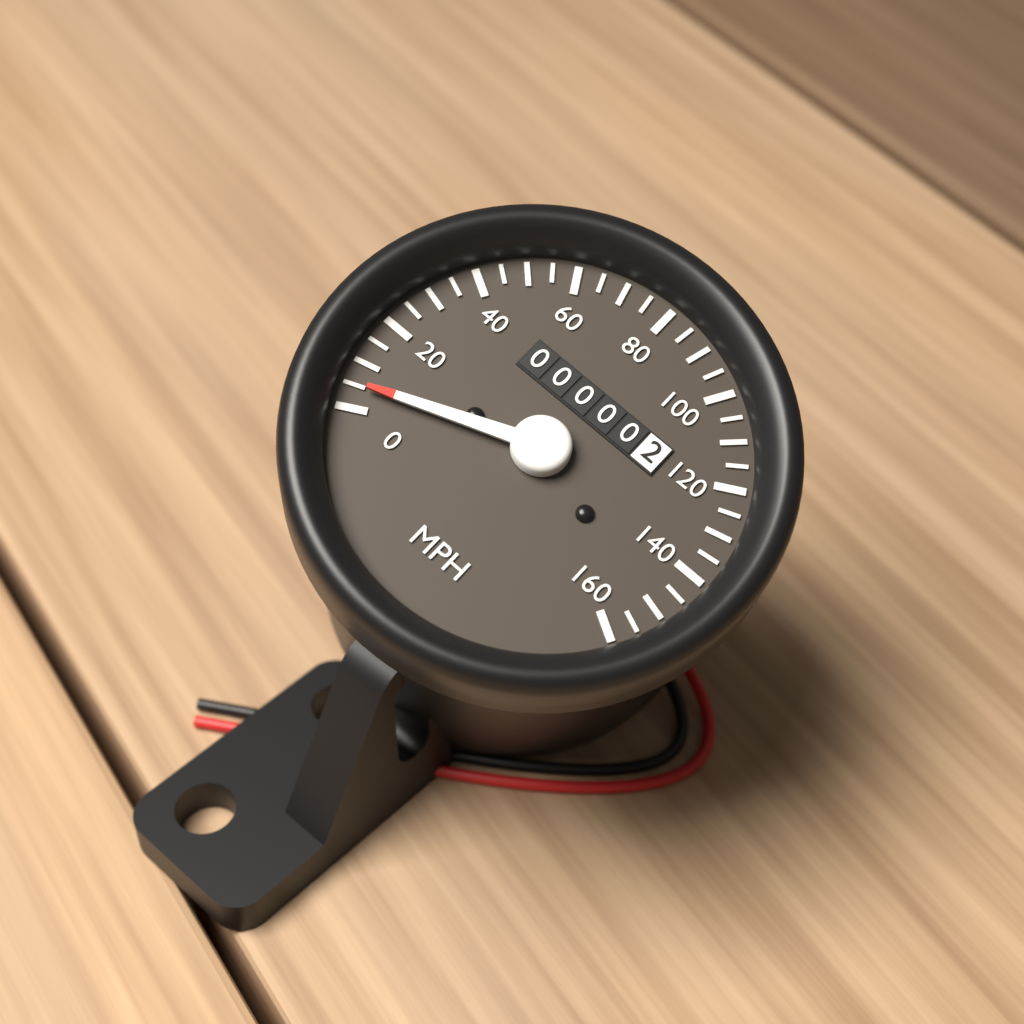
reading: 5 MPH
